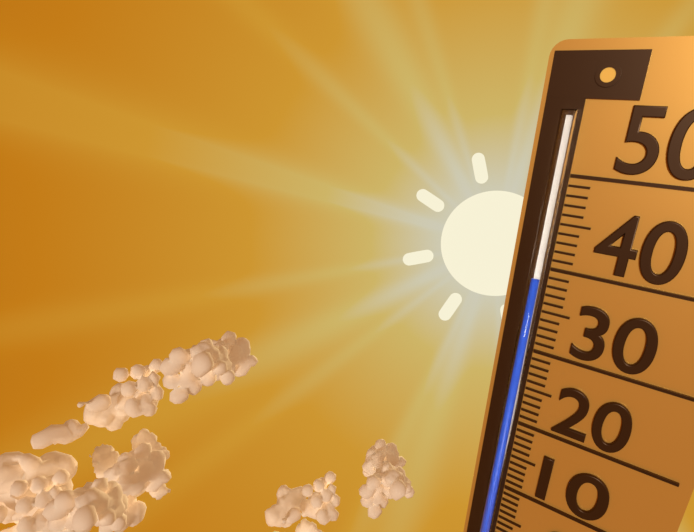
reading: 39 (no unit)
